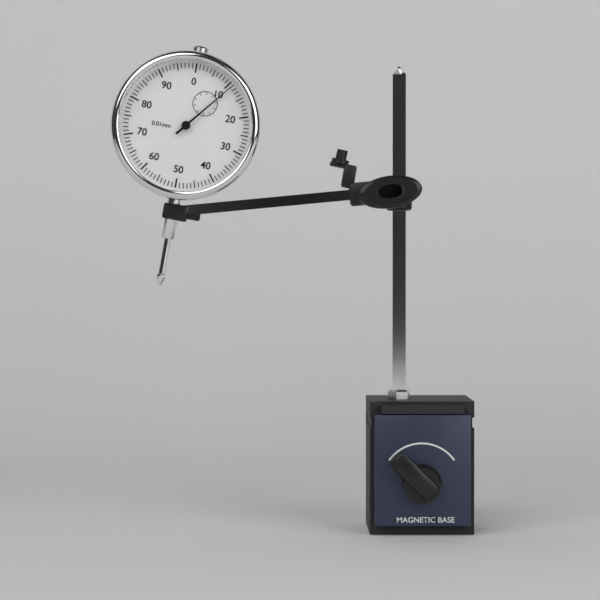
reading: 0.11 mm
